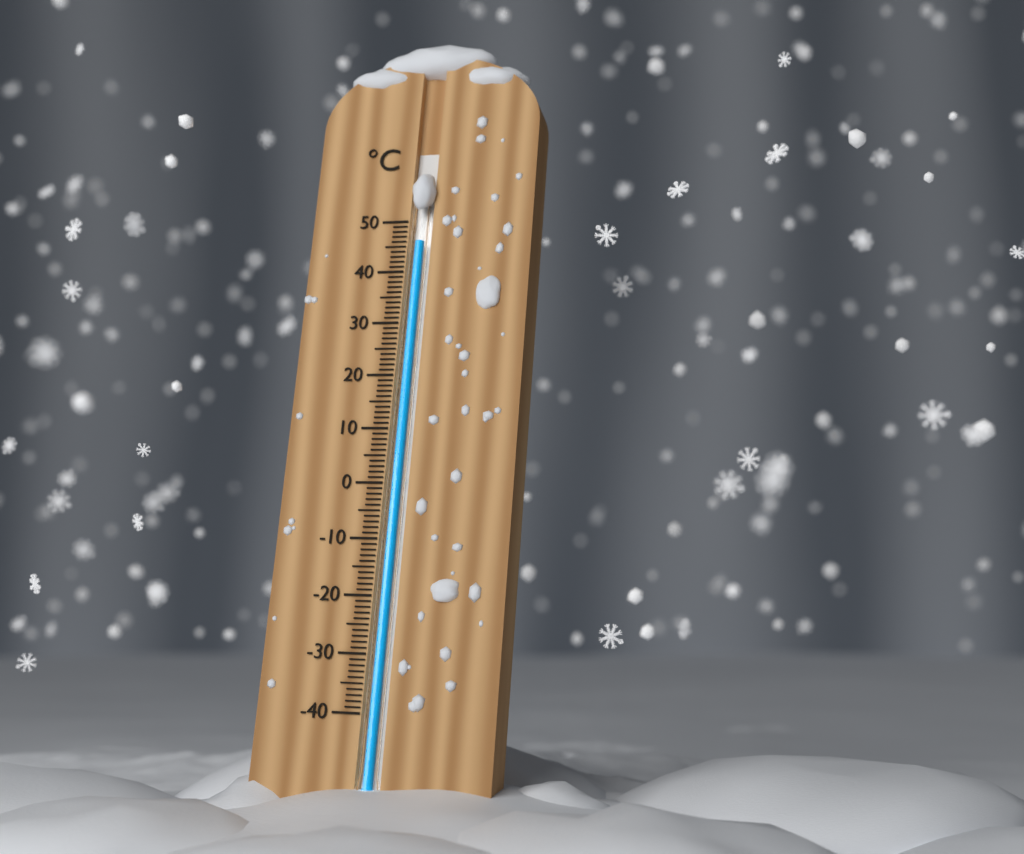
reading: 46 °C
